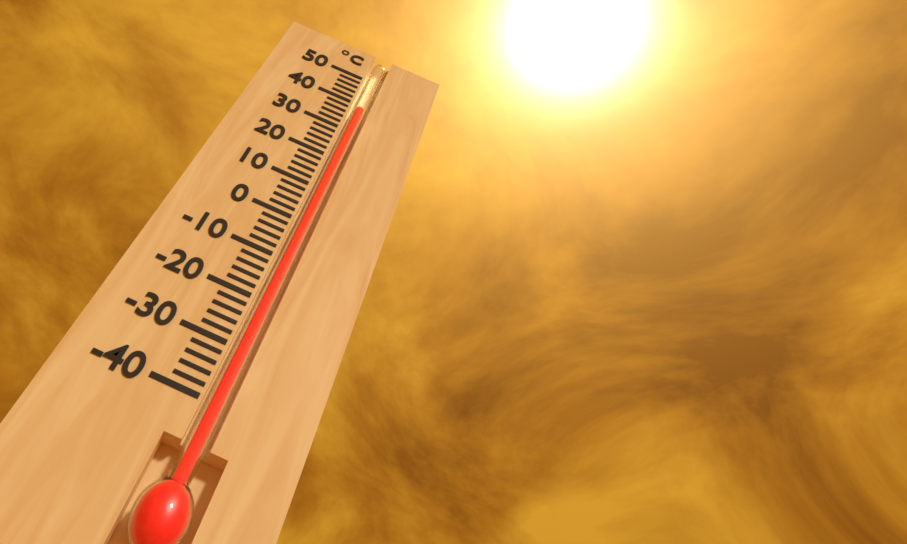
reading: 38 °C
